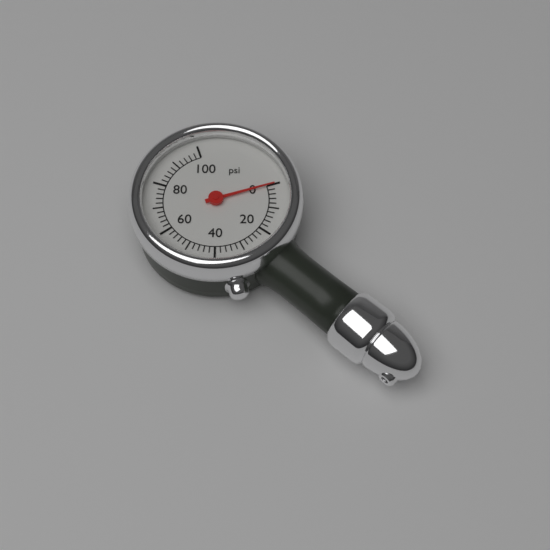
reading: 0 psi
